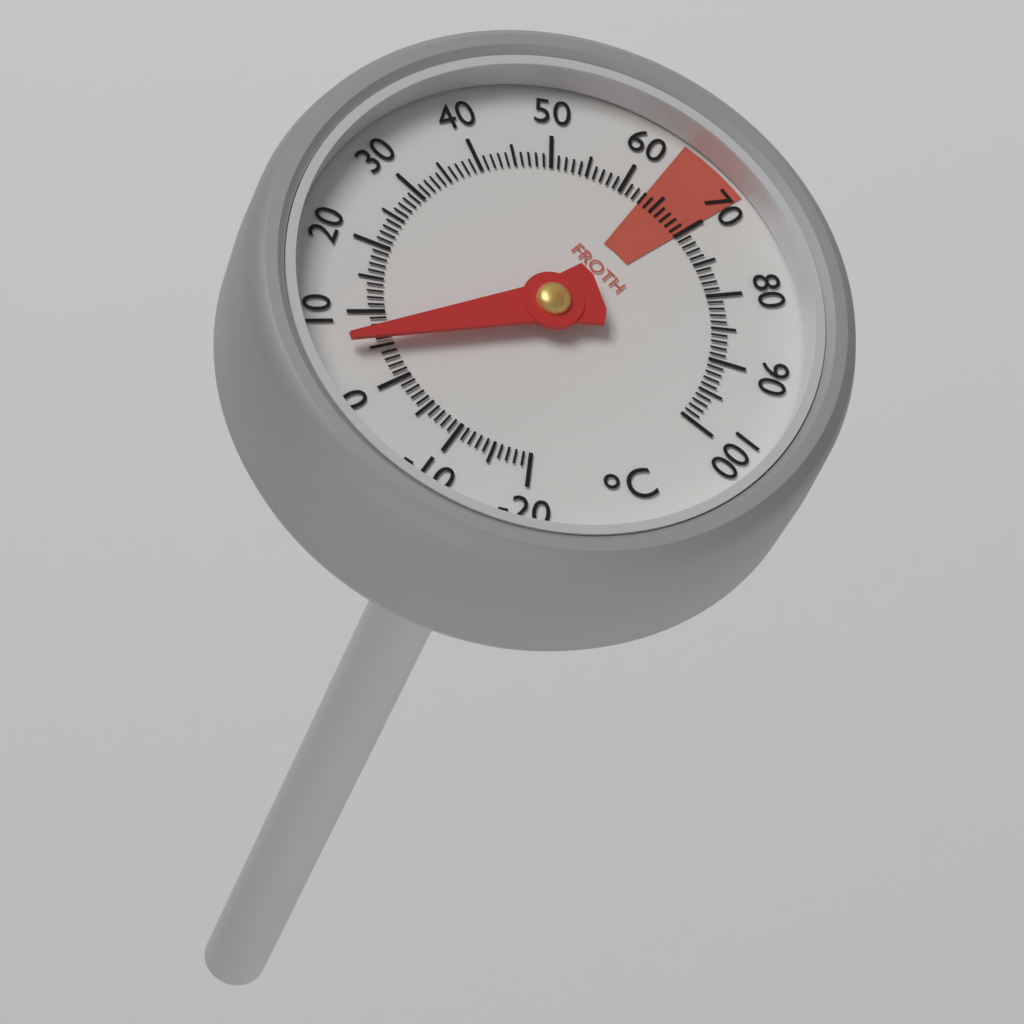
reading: 6 °C
